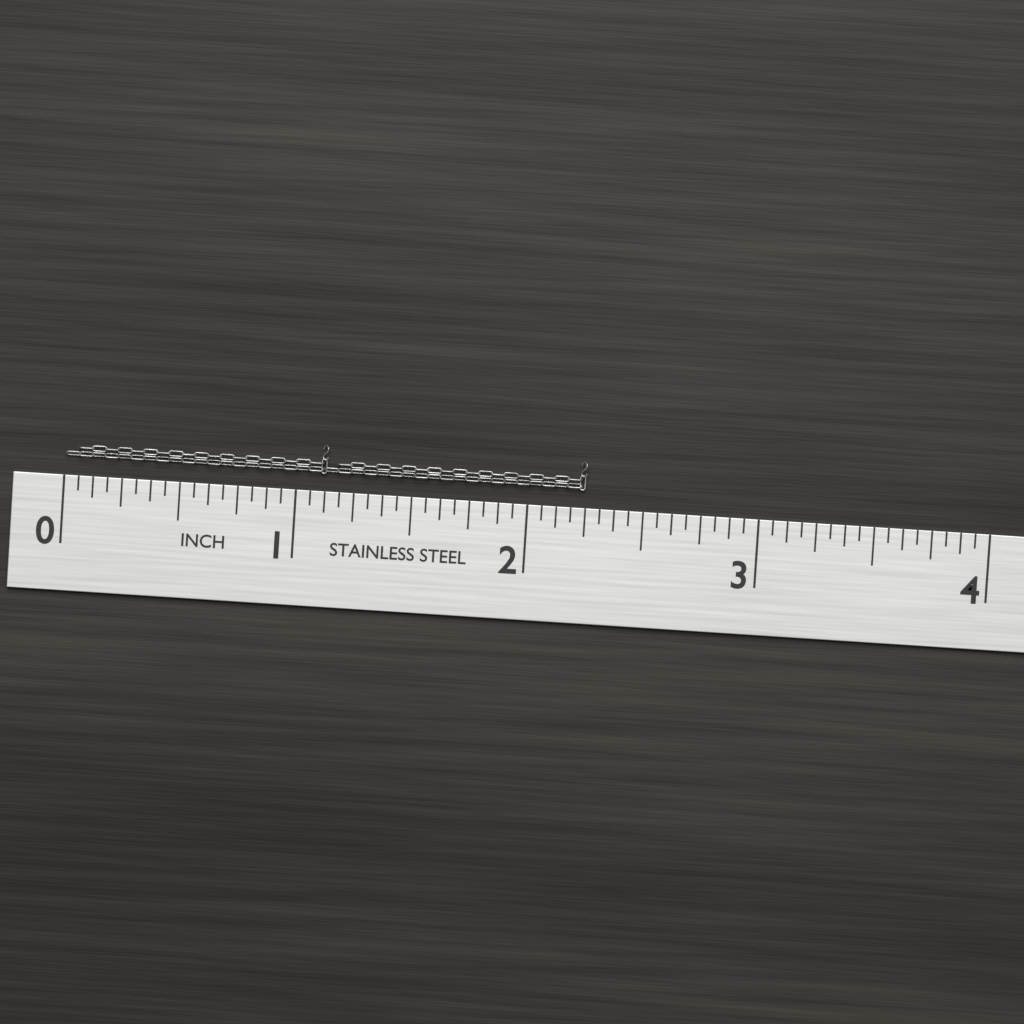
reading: 2.2500 in
